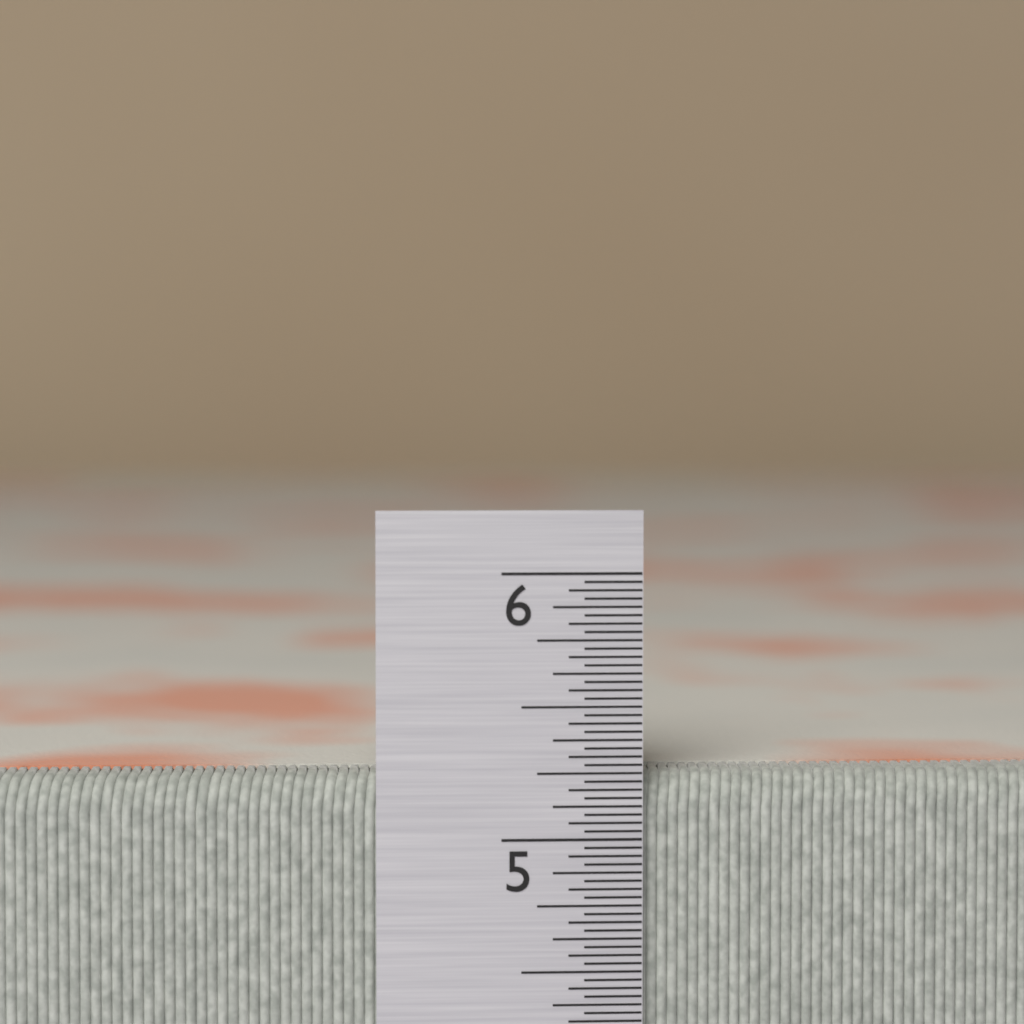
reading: 5.25000 in
